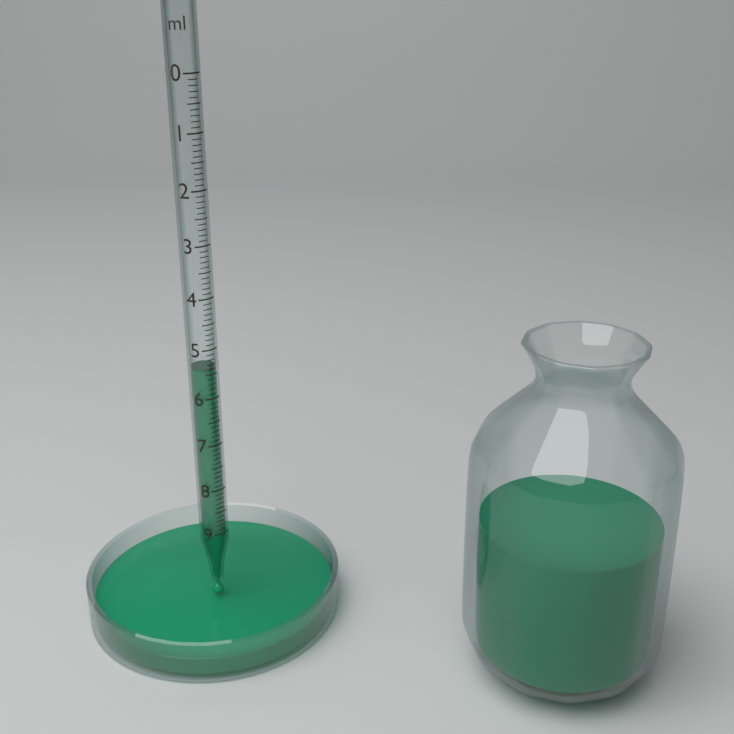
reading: 5.4 ml
